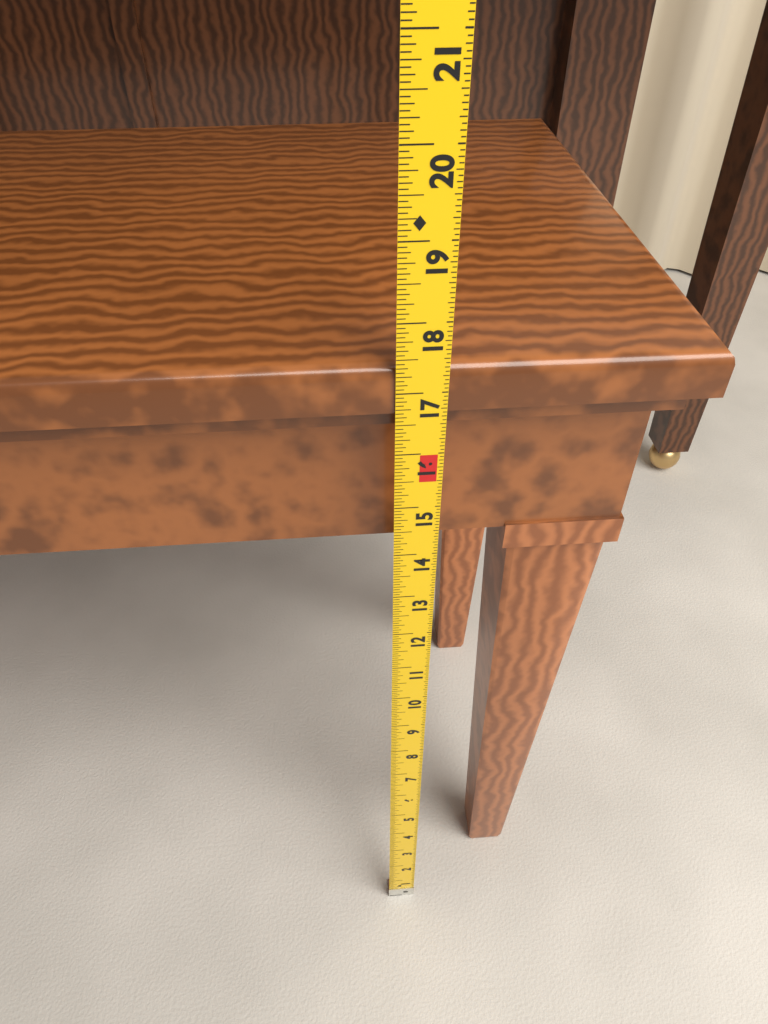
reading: 17.3750 in
